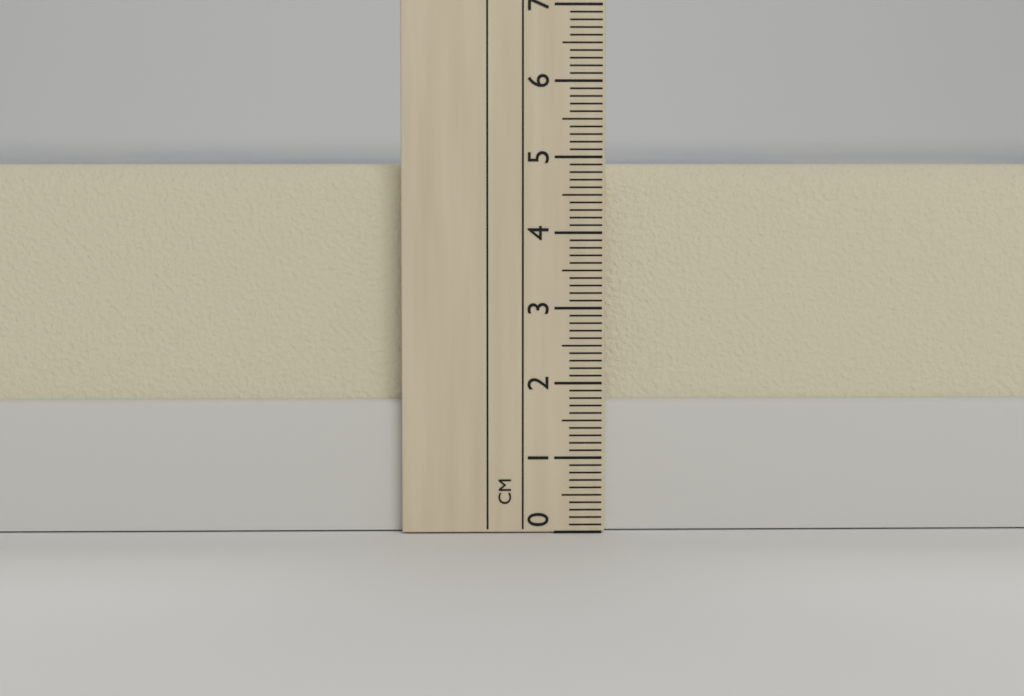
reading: 4.9 cm
